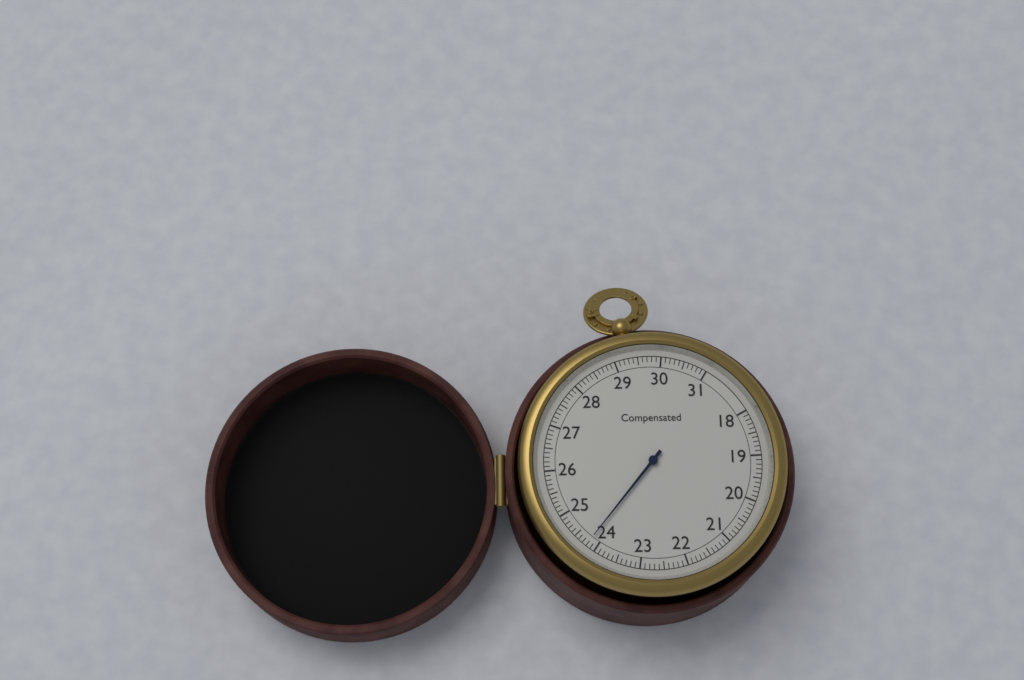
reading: 24.2 (no unit)
